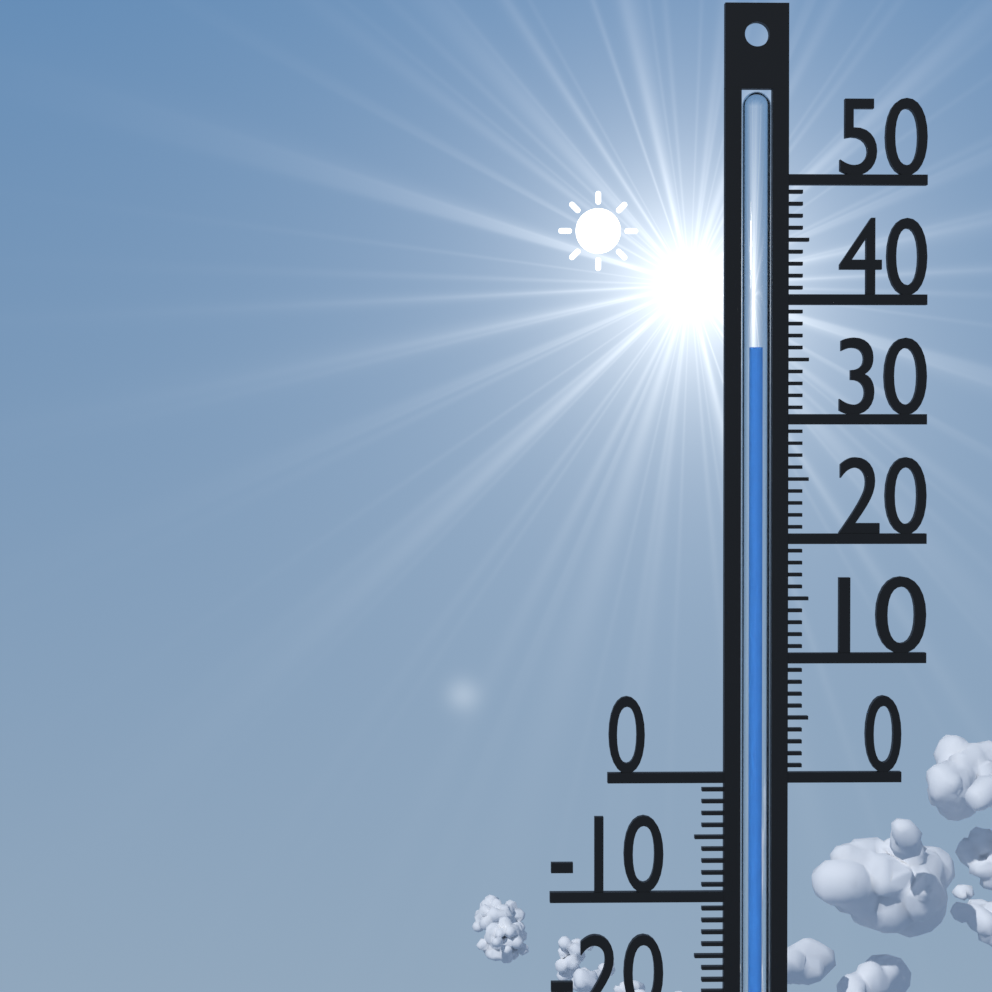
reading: 36 °C
